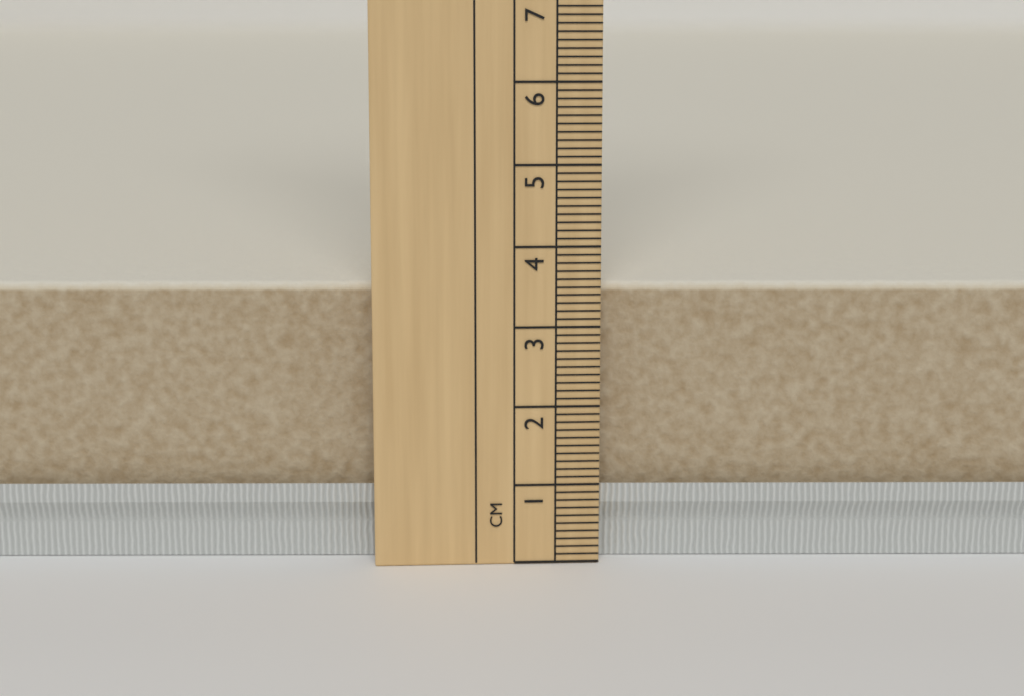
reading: 3.5 cm
